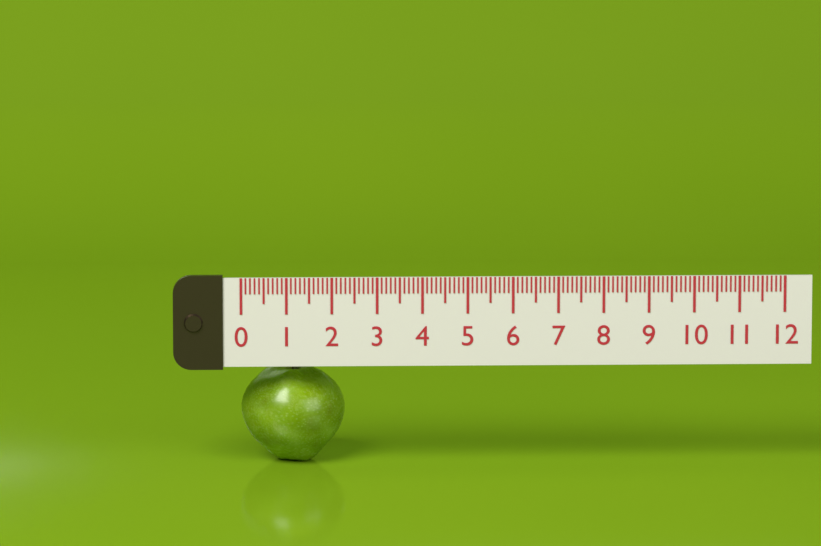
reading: 2.3 (no unit)
